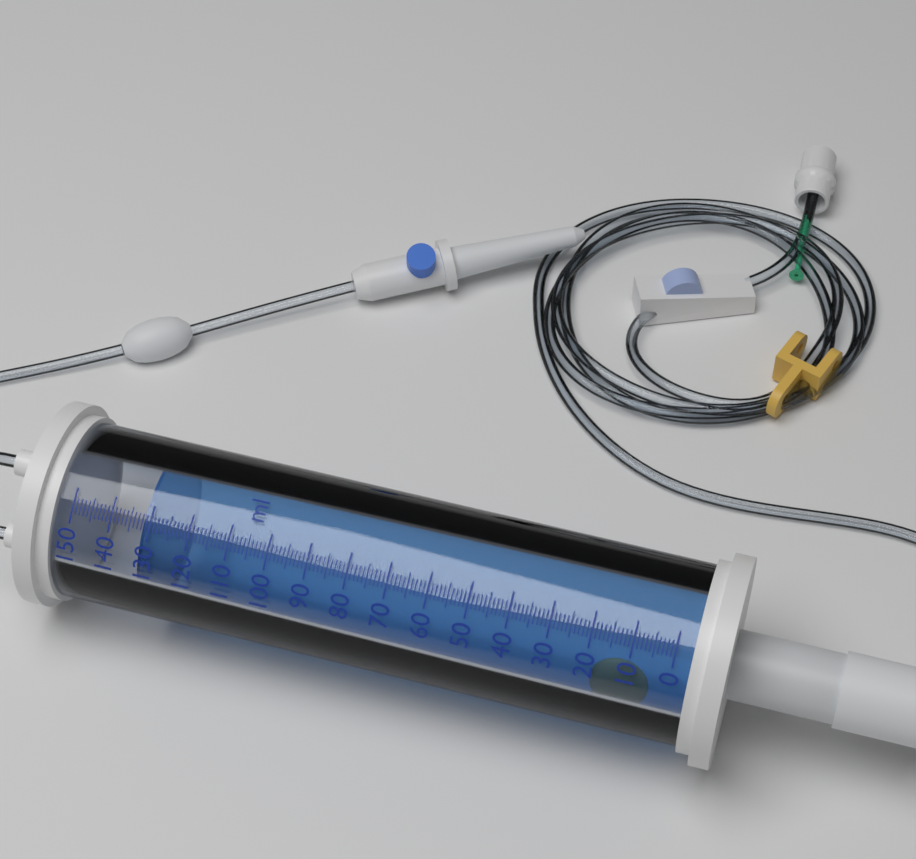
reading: 132 ml
